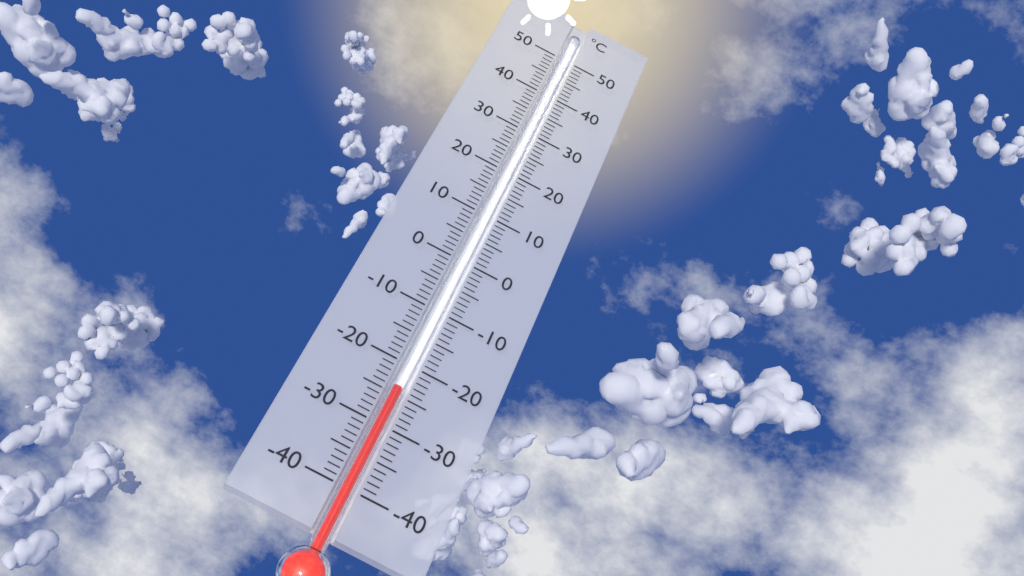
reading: -24 °C
